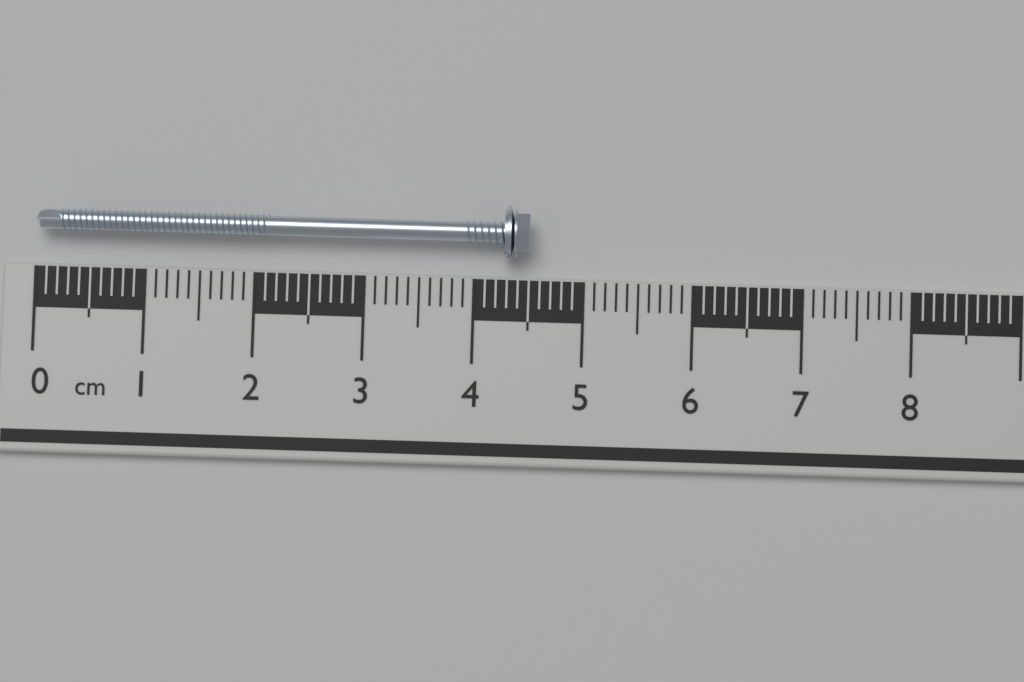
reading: 4.5 cm
